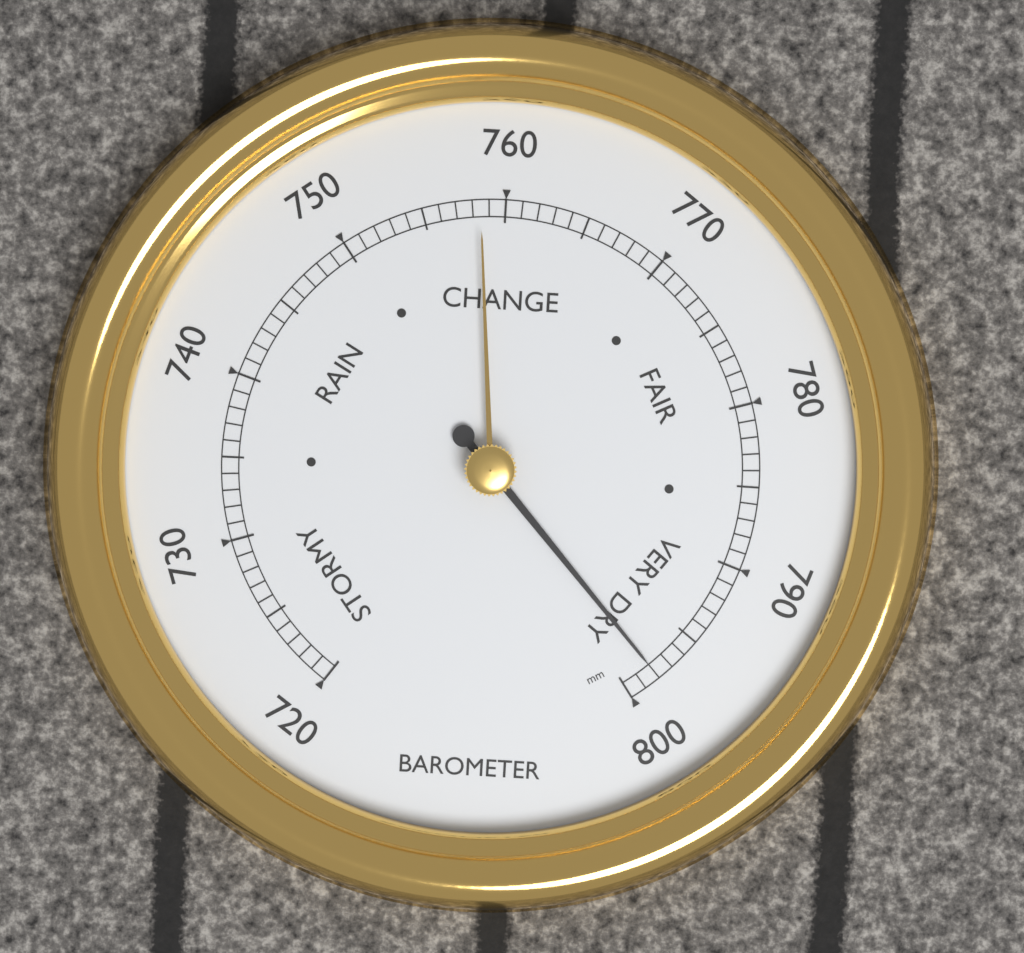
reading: 798 mm
